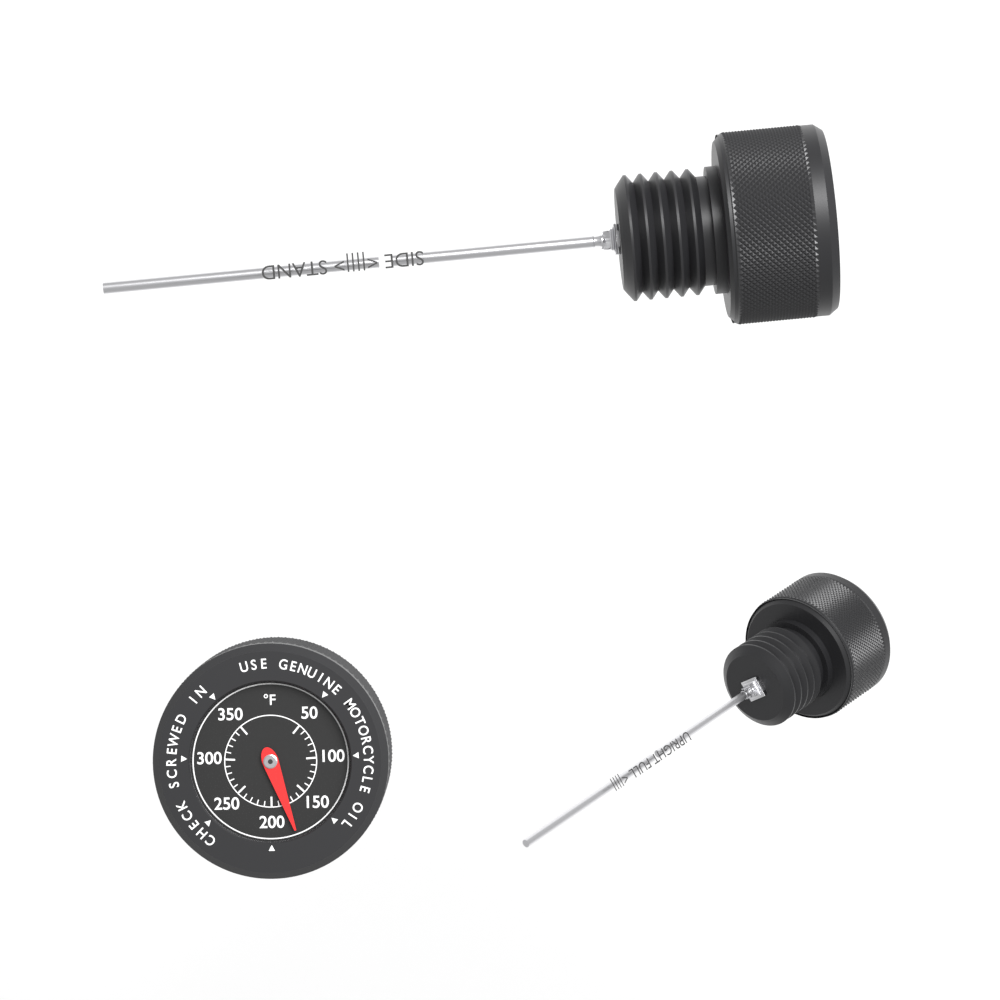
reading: 180 °F
